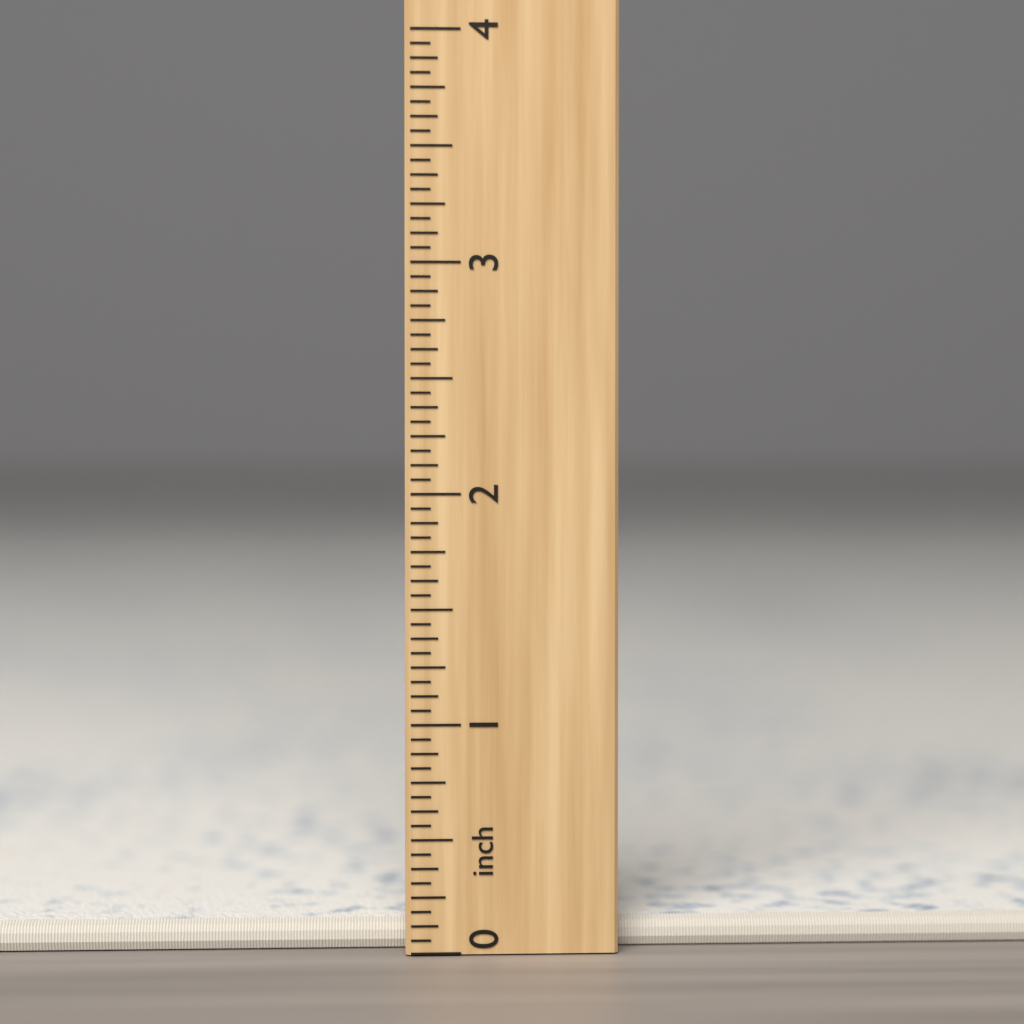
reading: 0.1250 inch
